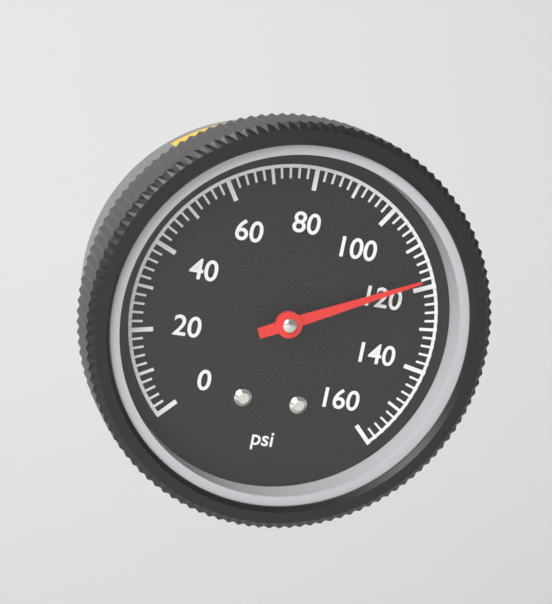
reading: 118 psi
